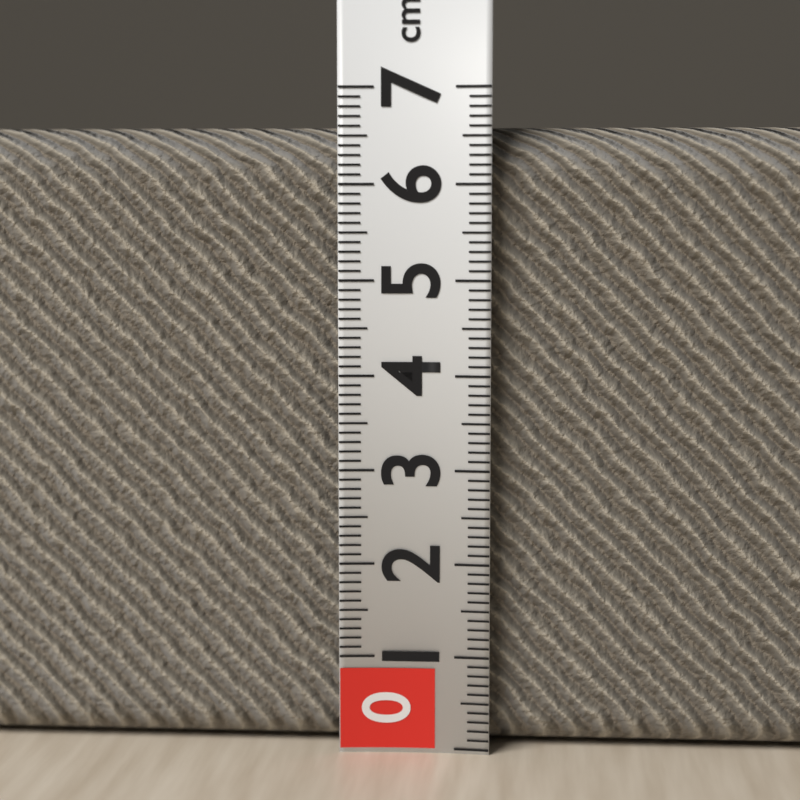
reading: 6.6 cm
